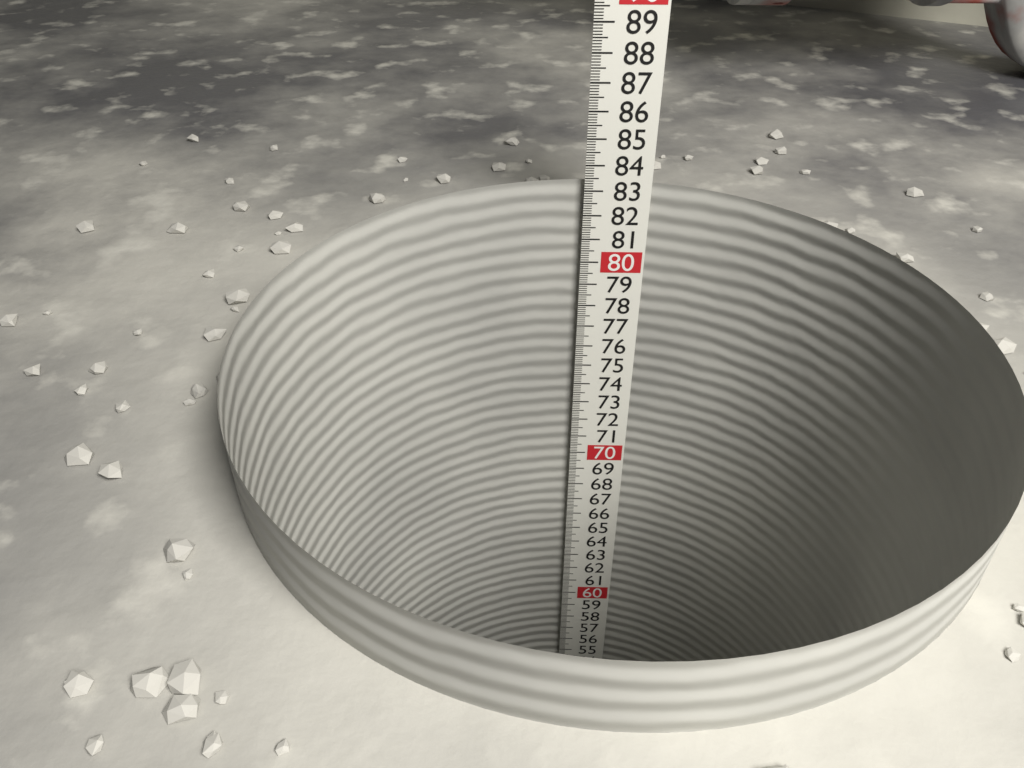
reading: 83.3 (no unit)
